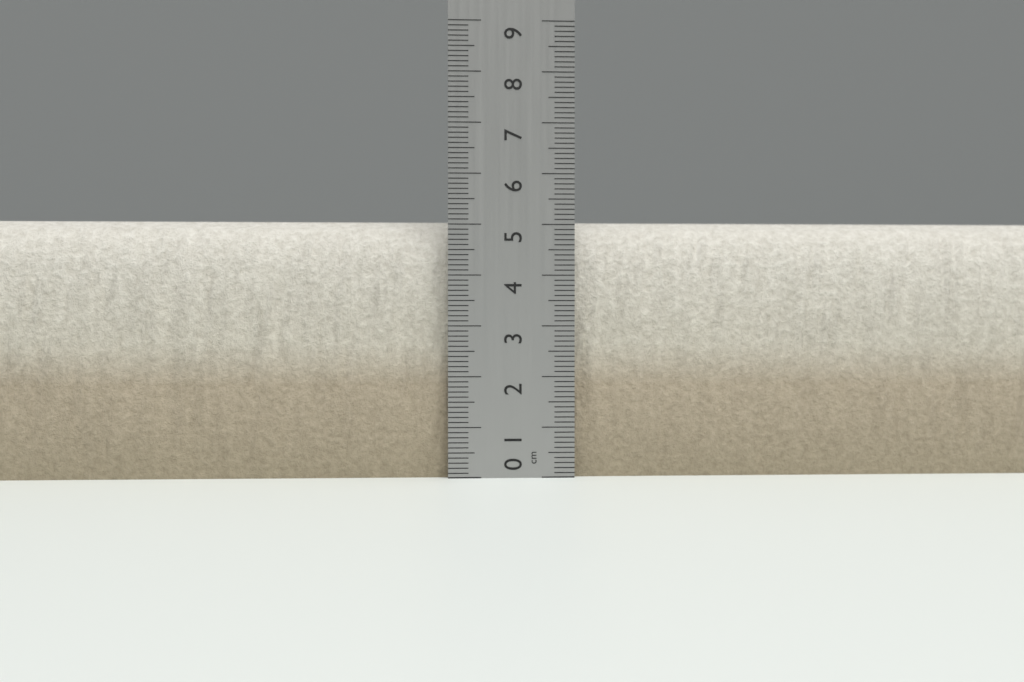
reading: 5.1 cm
